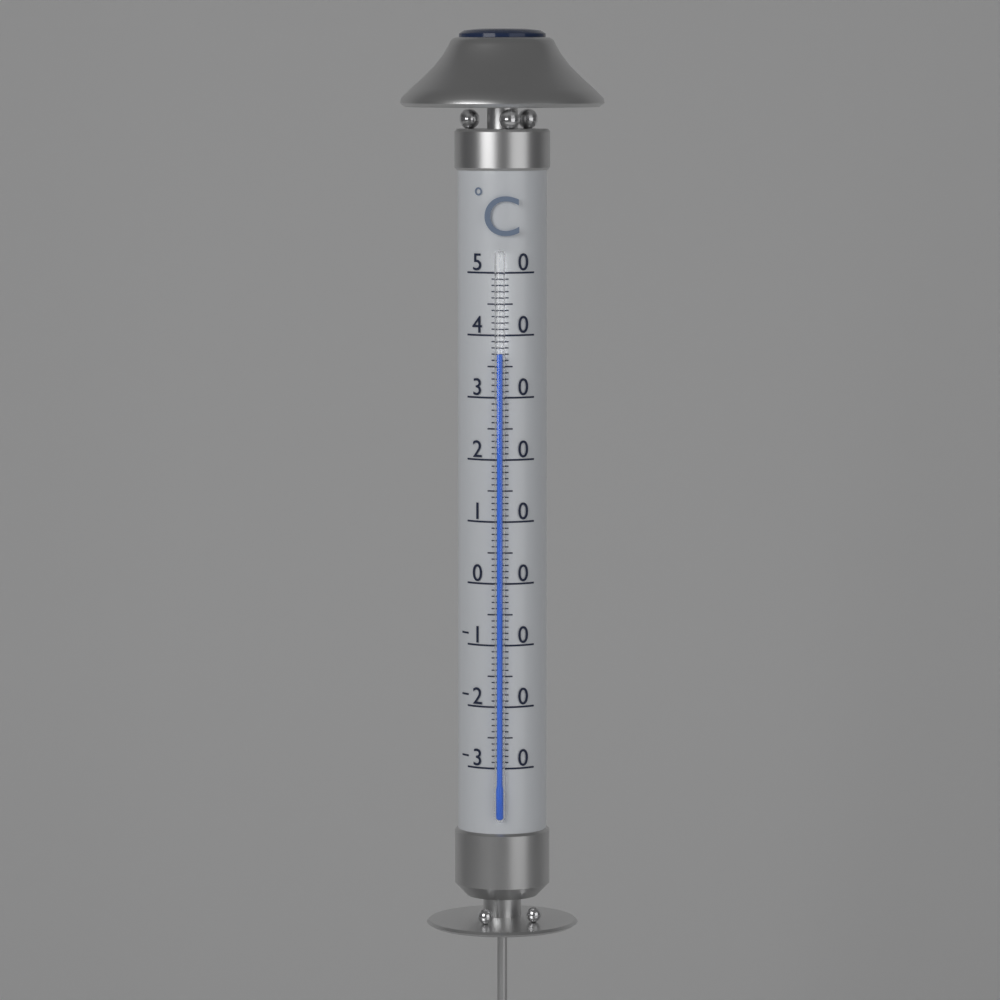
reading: 37 °C
